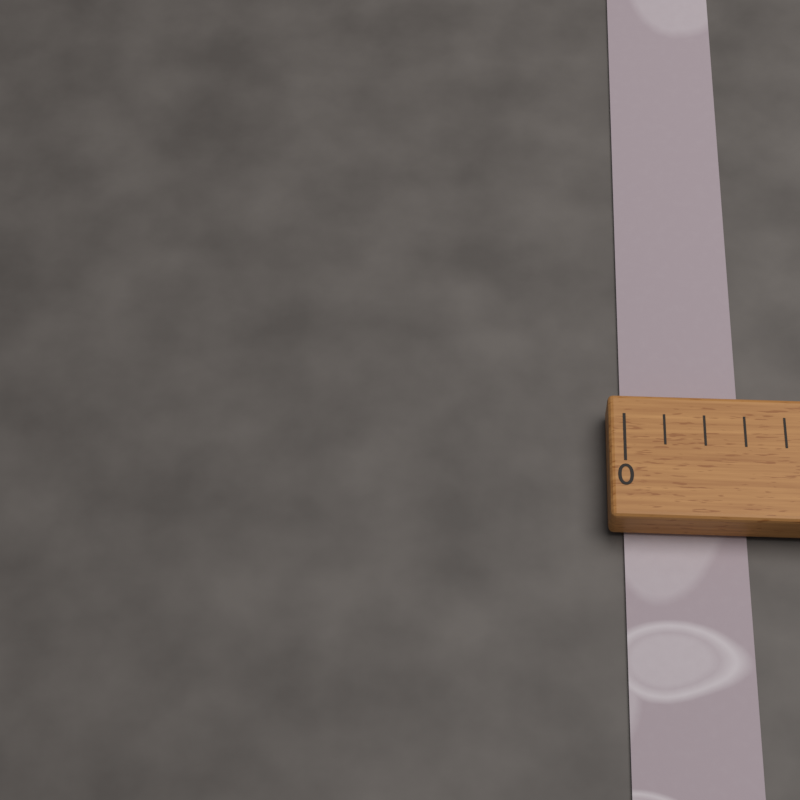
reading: 3 (no unit)
